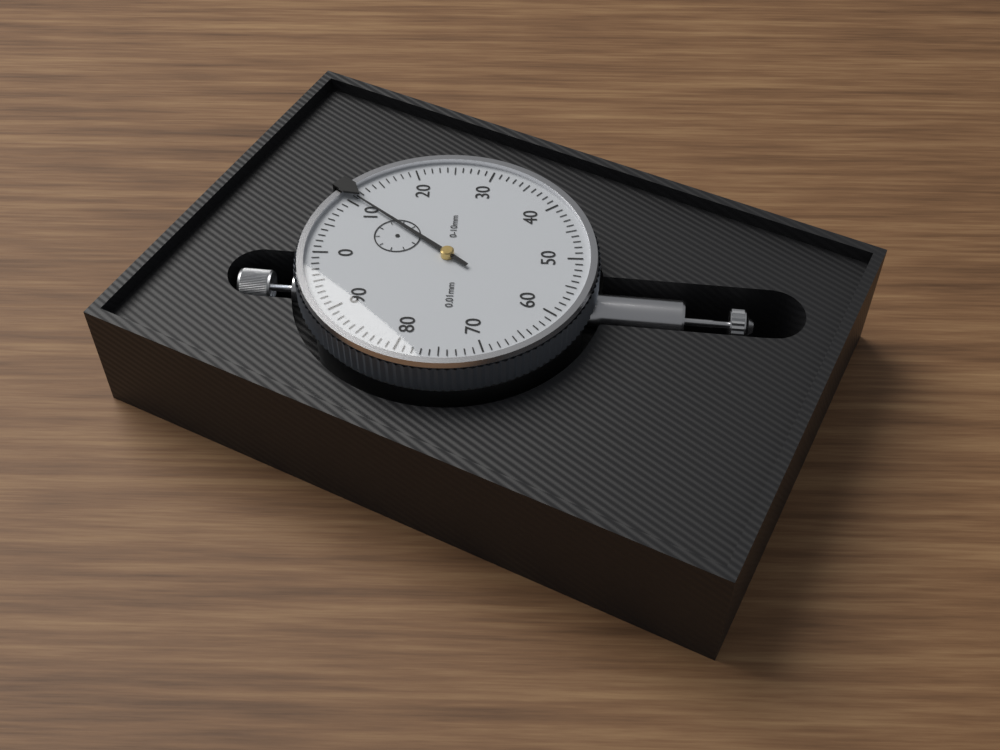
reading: 0.11 mm
